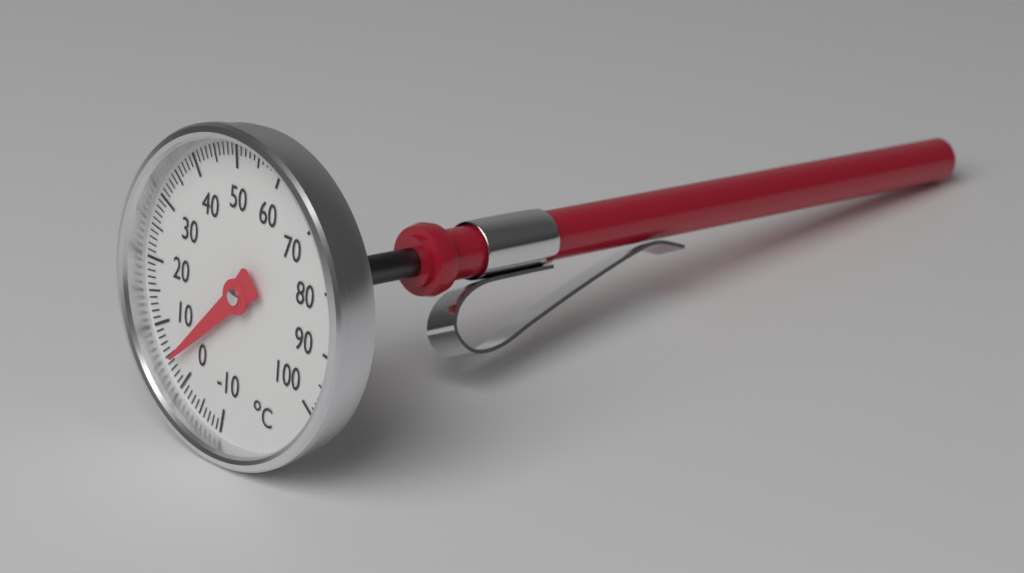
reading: 4 °C
